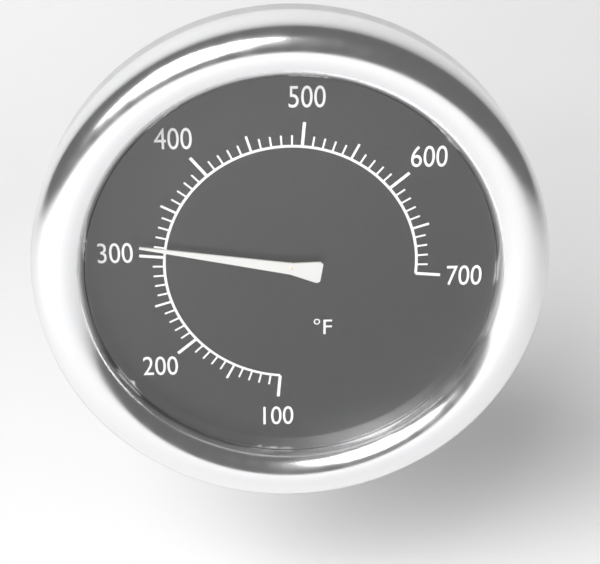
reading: 310 °F
